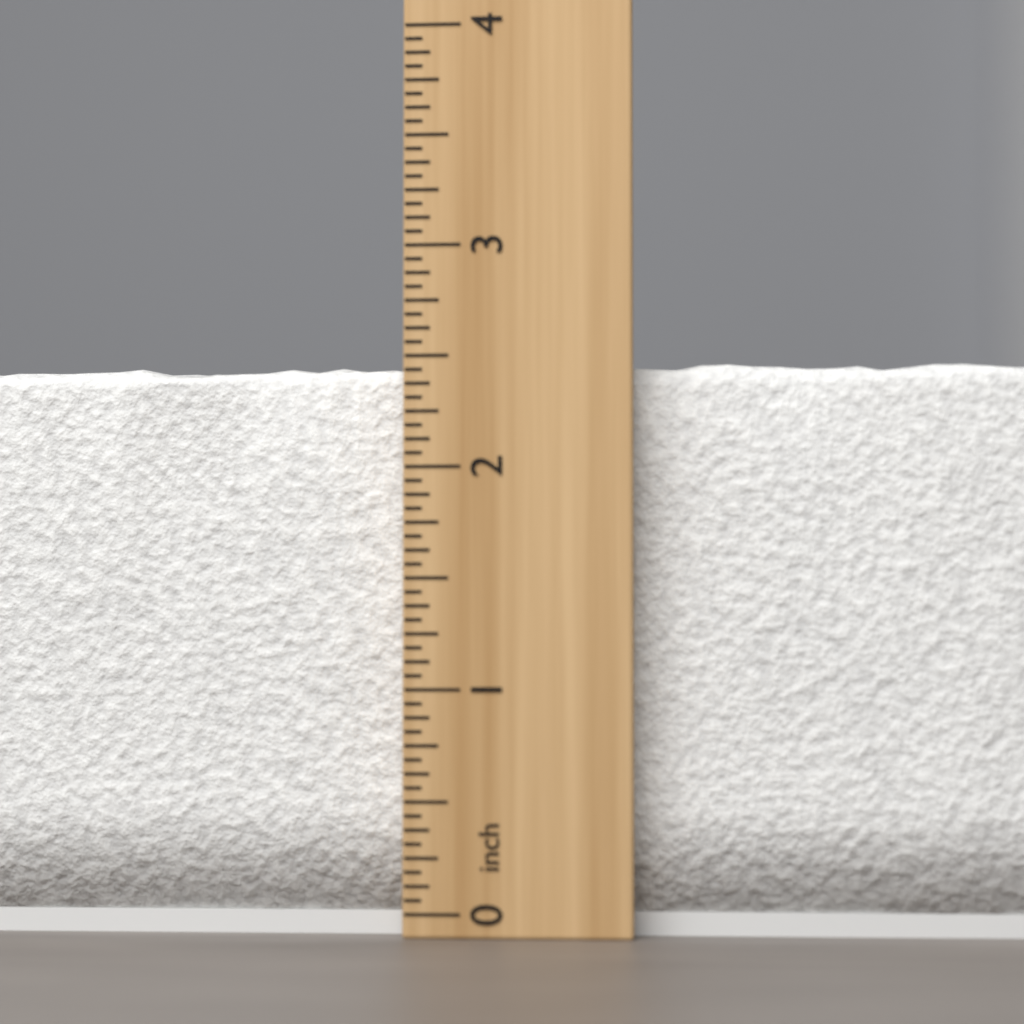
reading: 2.5000 inch
